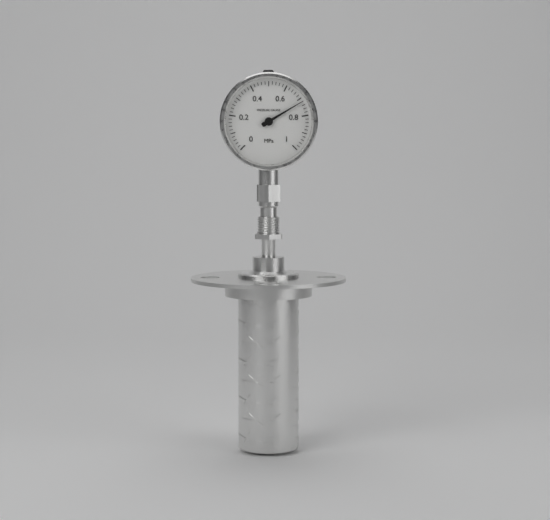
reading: 0.72 MPa
